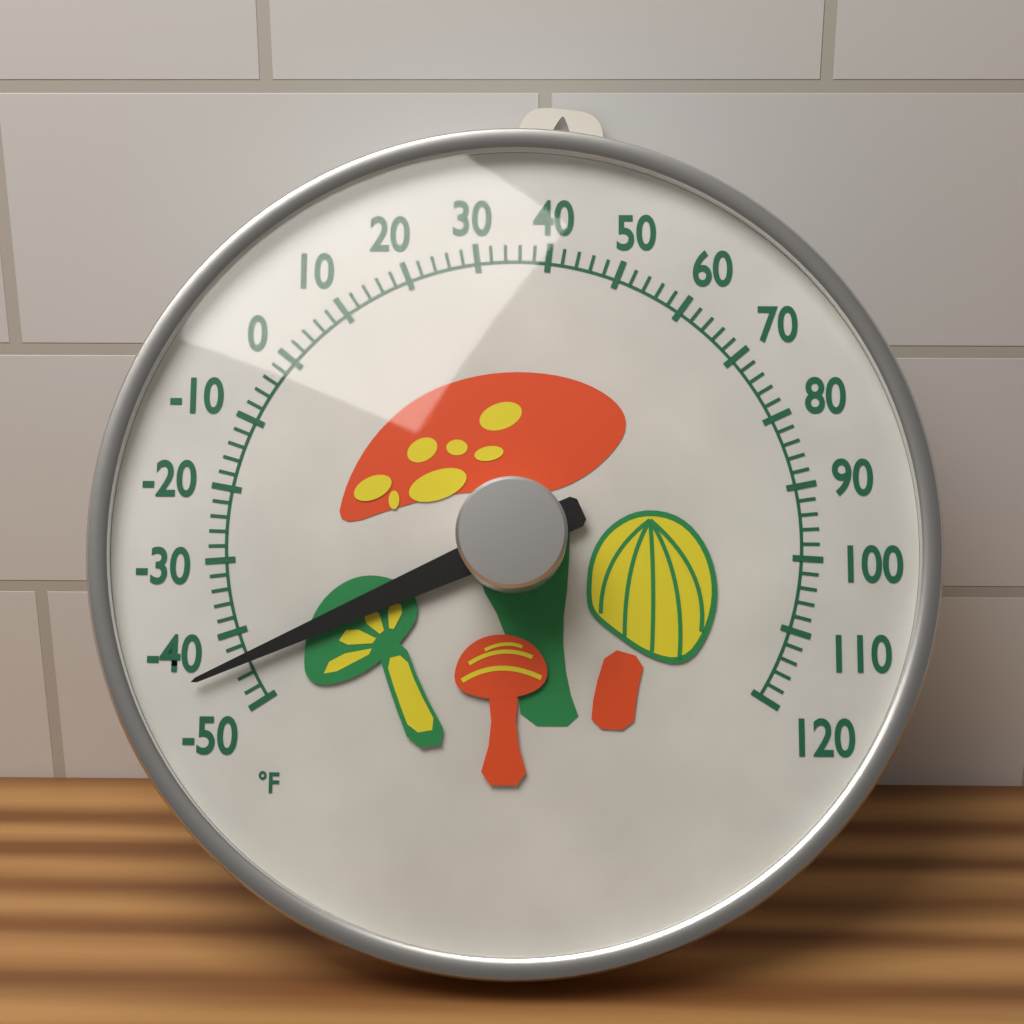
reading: -44 °F
